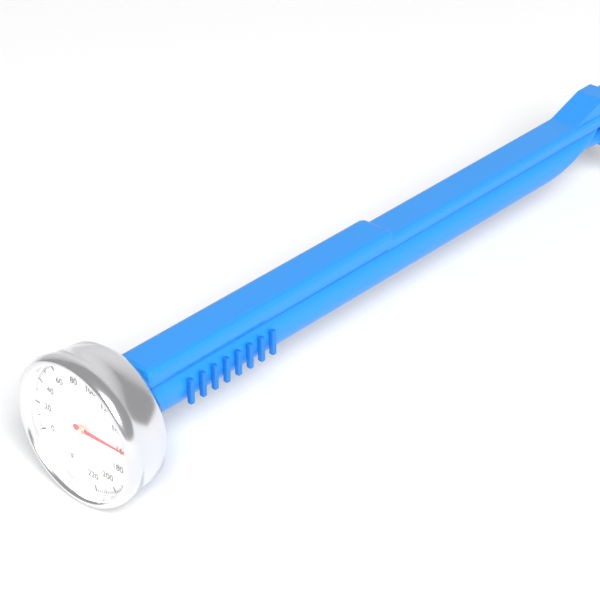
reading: 158 °F
